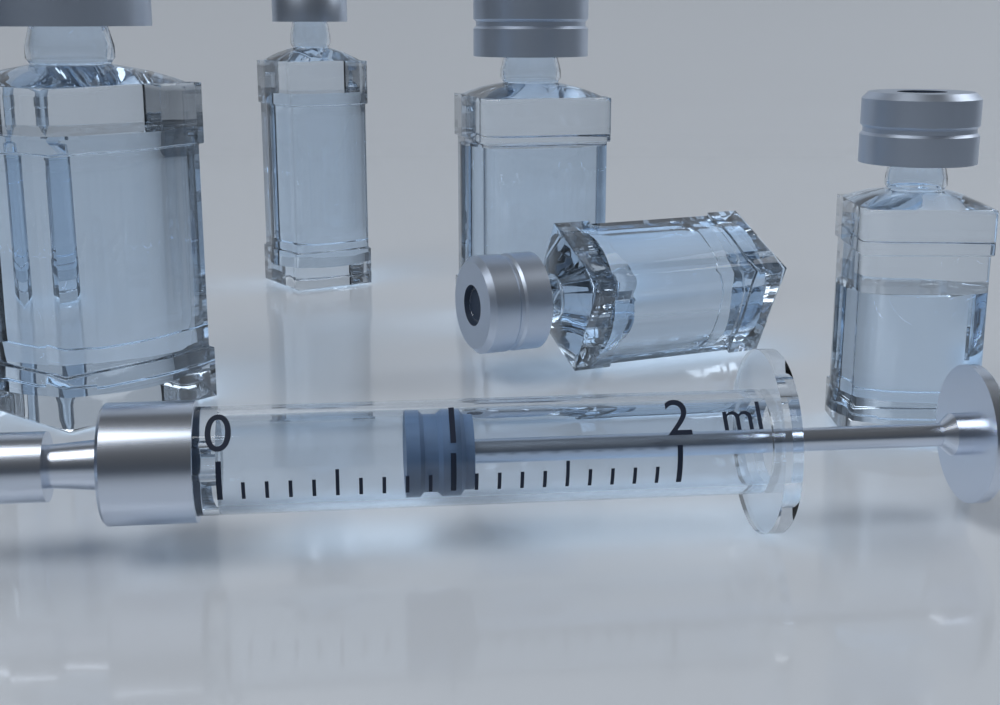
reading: 0.8 ml
